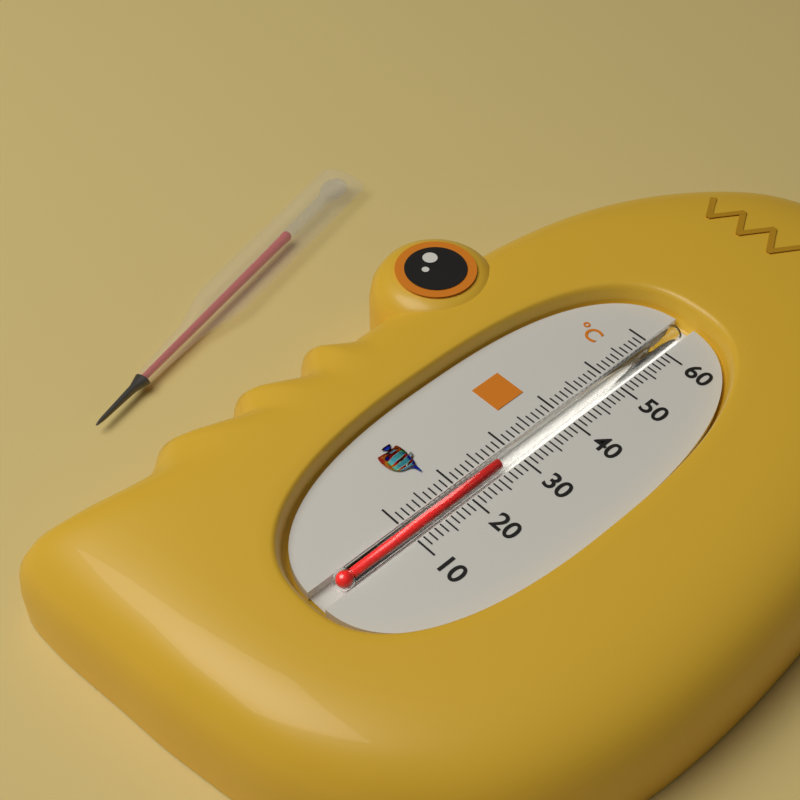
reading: 27 °C
